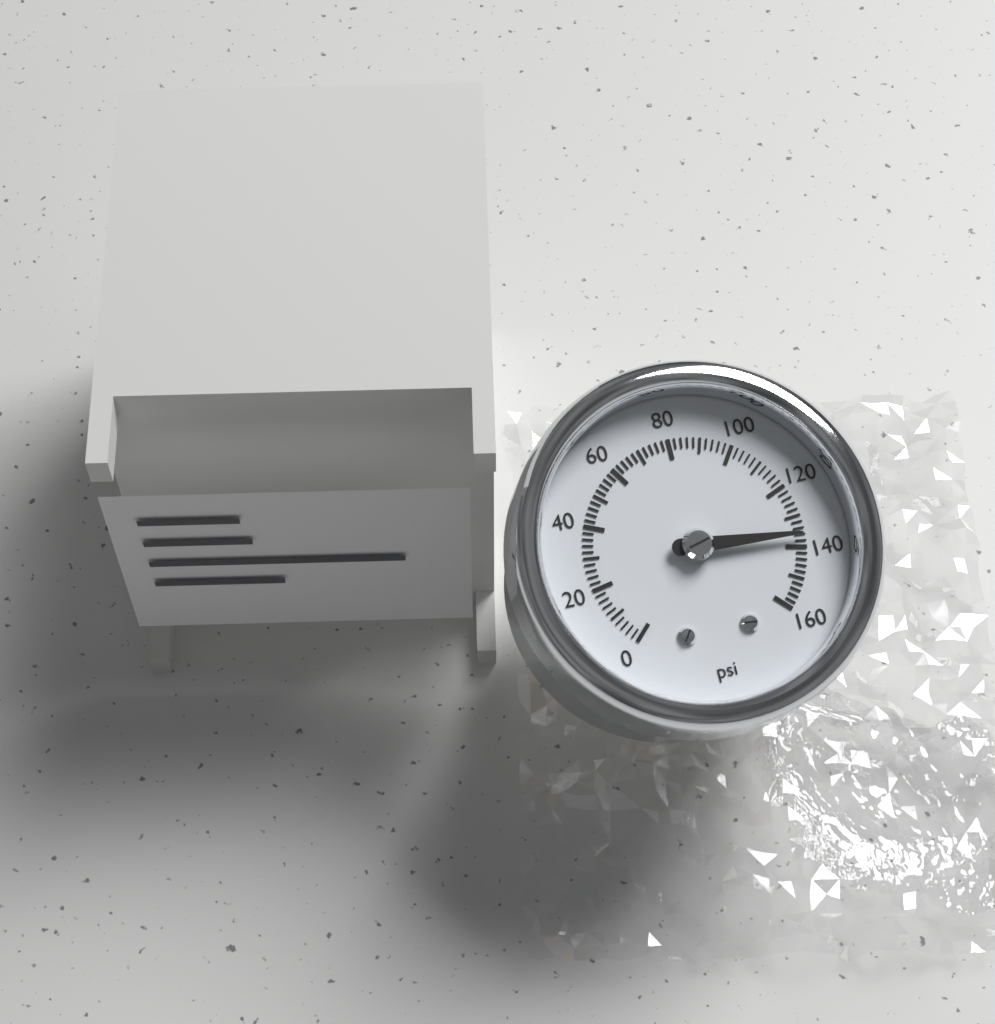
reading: 136 psi
